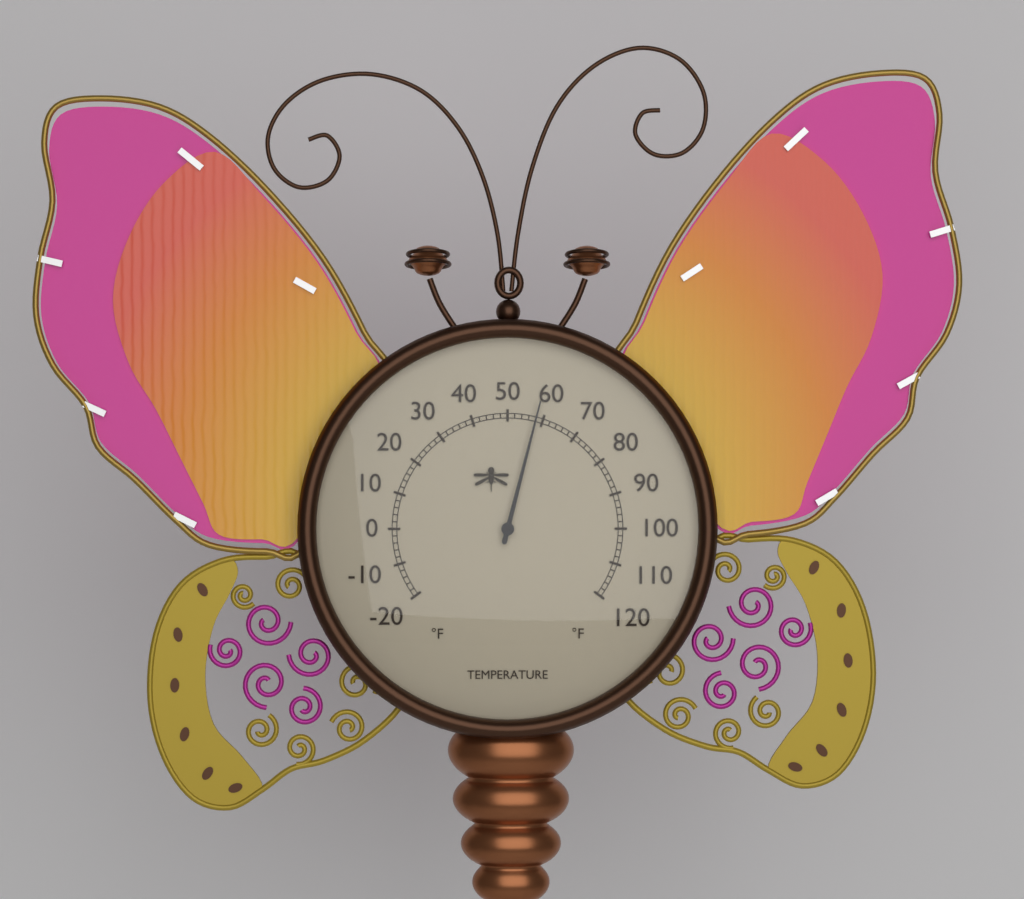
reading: 58 °F
